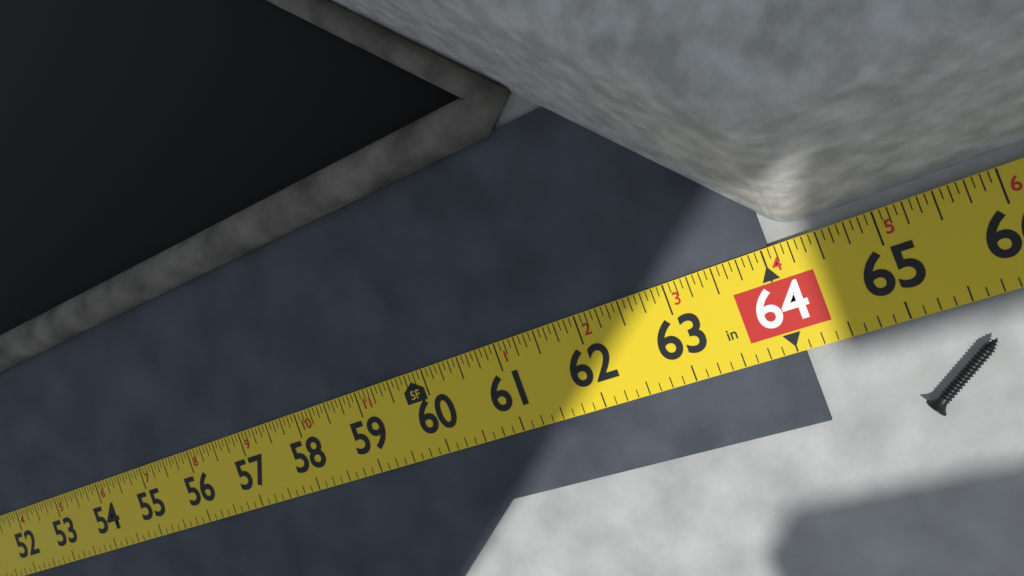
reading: 64.0625 in
